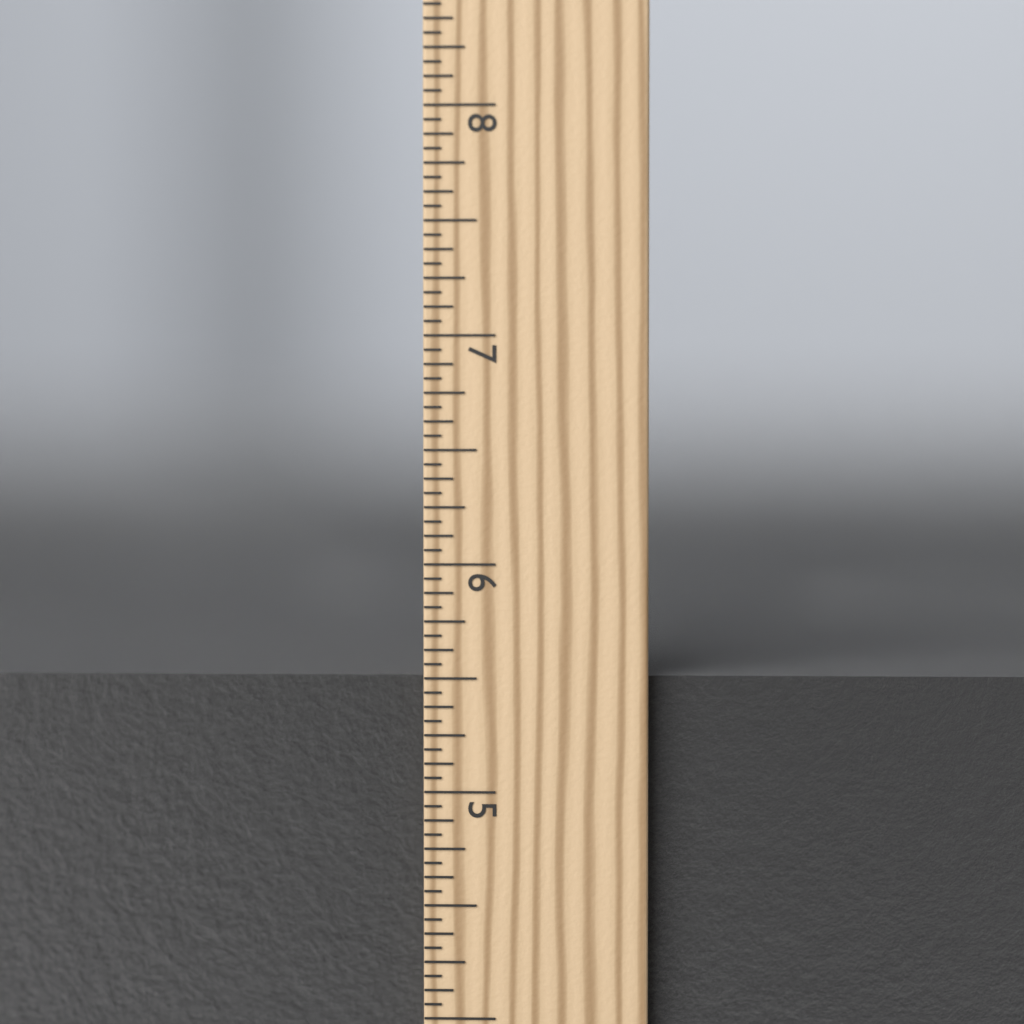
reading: 5.5000 in
